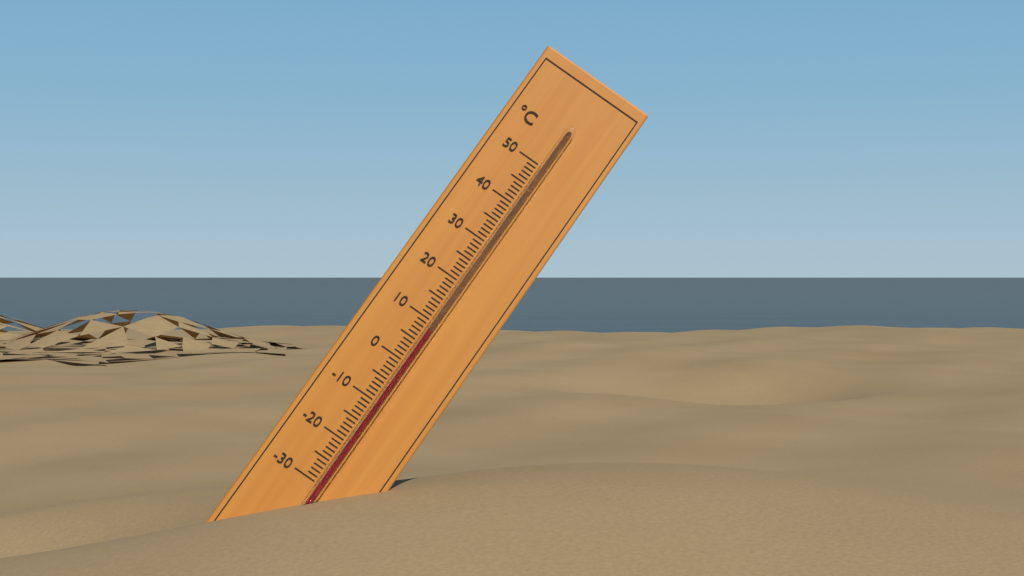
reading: 8 °C
